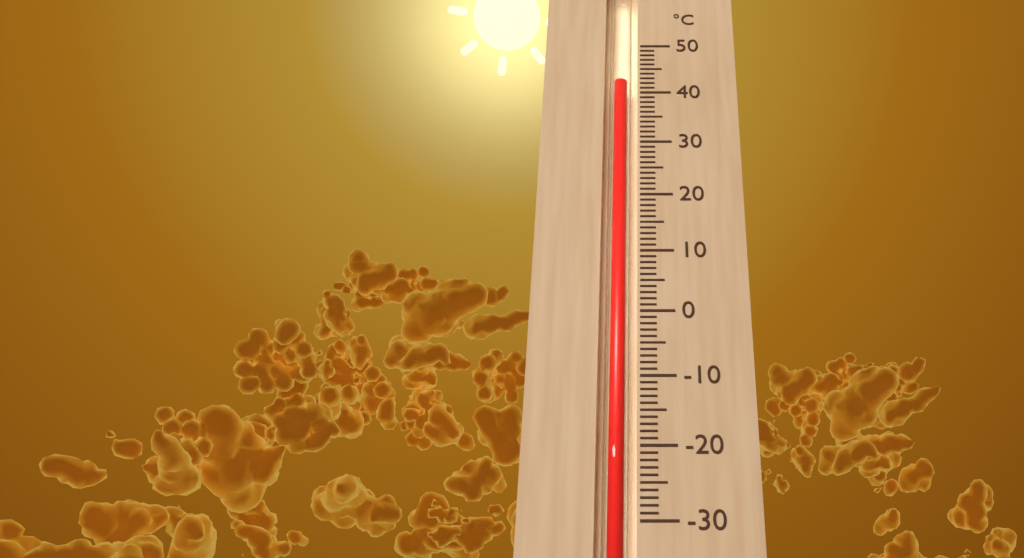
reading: 42 °C
